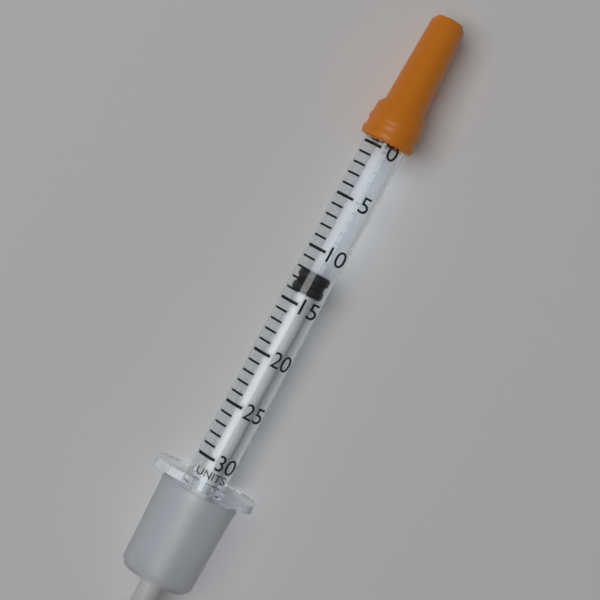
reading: 12 units
